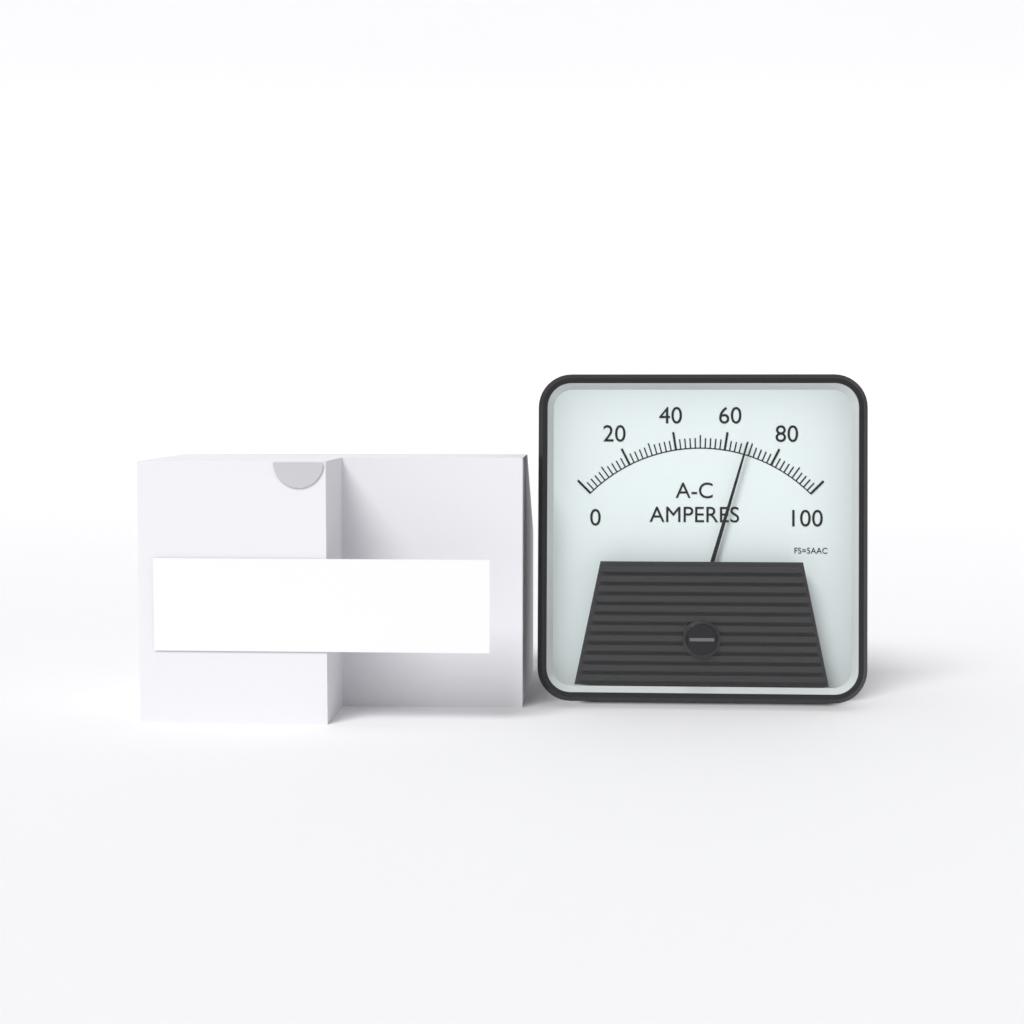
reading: 68 A
